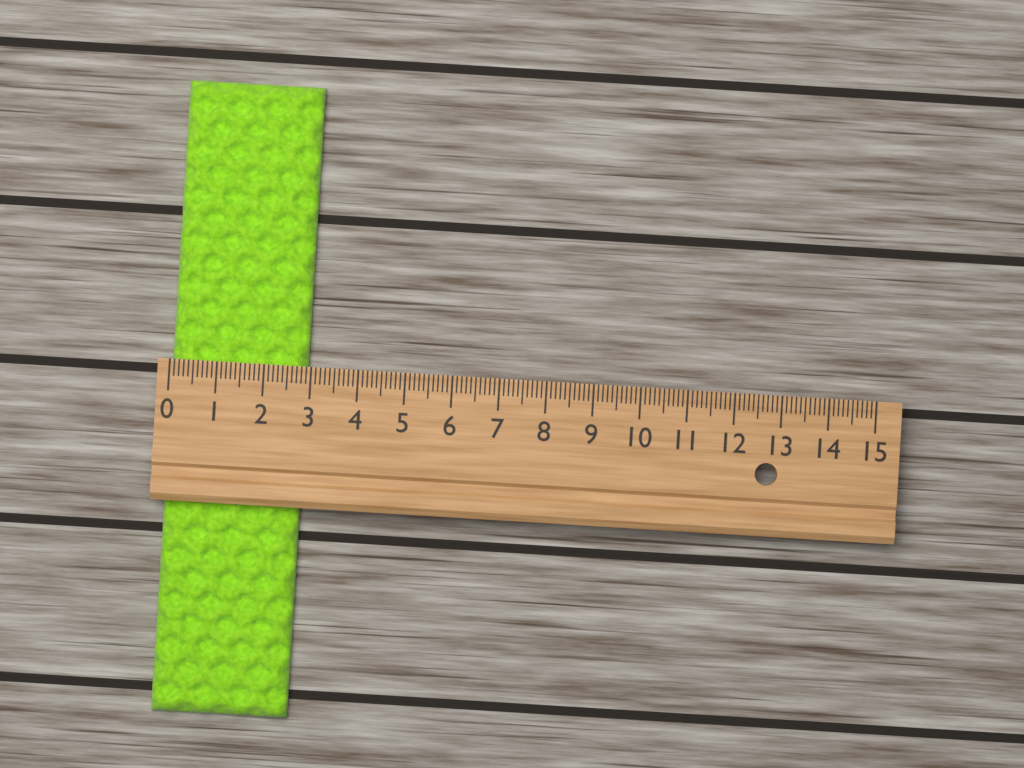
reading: 2.9 (no unit)
